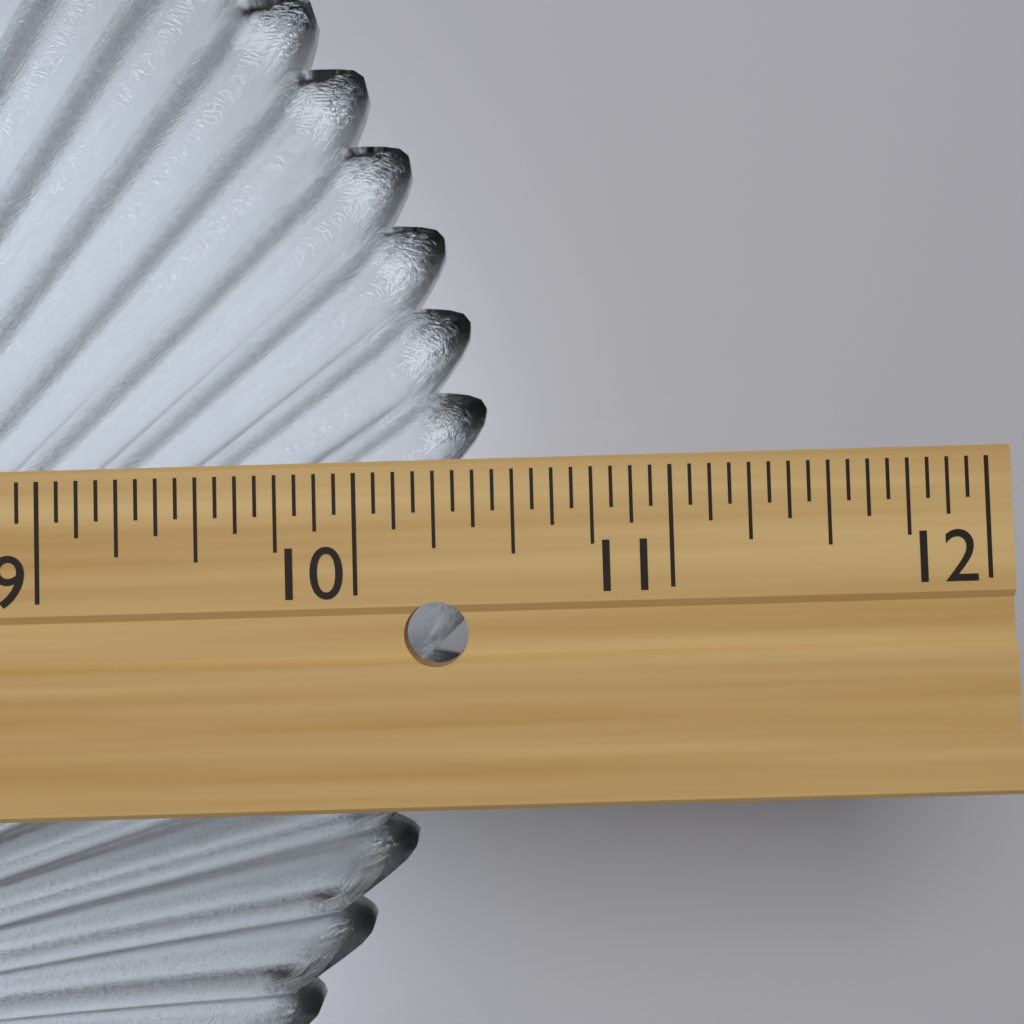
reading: 10.4375 in
